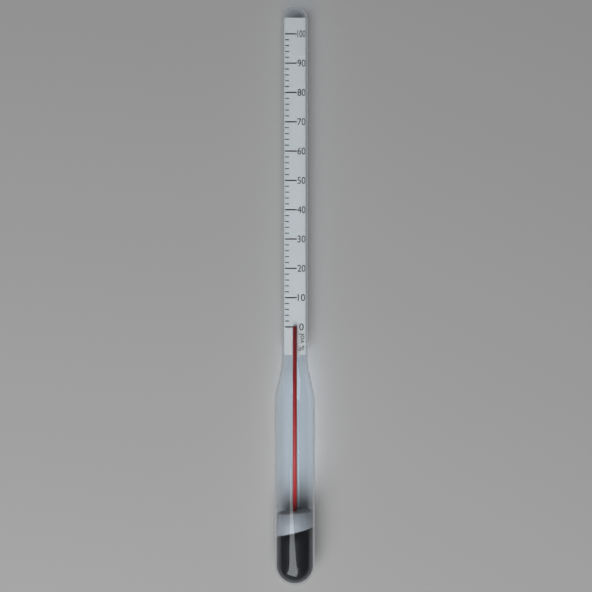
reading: 0 % vol
